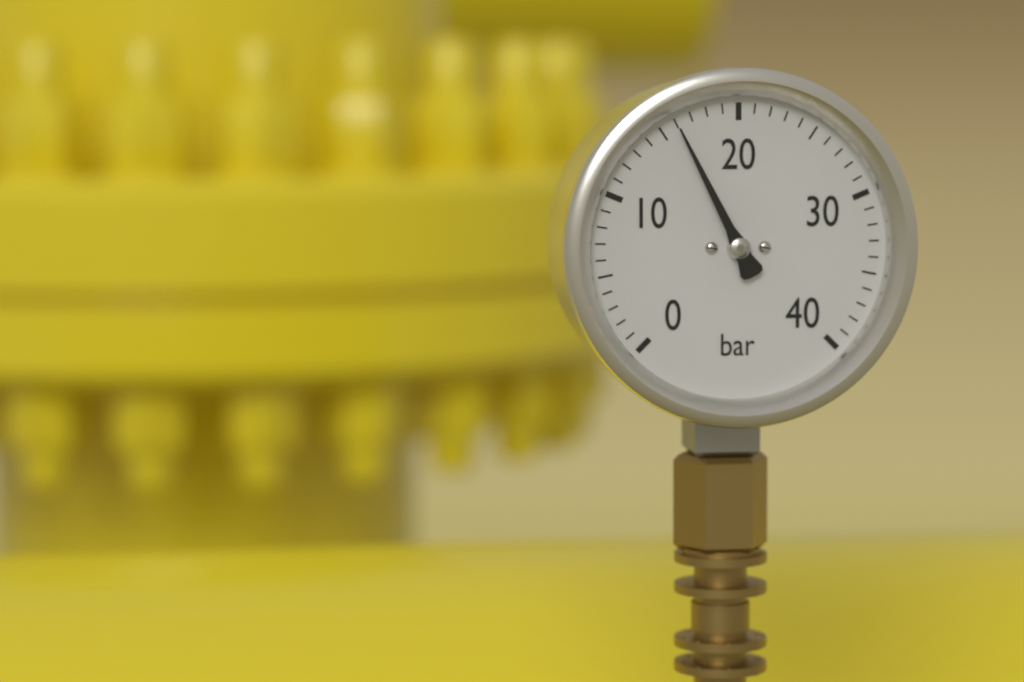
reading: 16 bar
